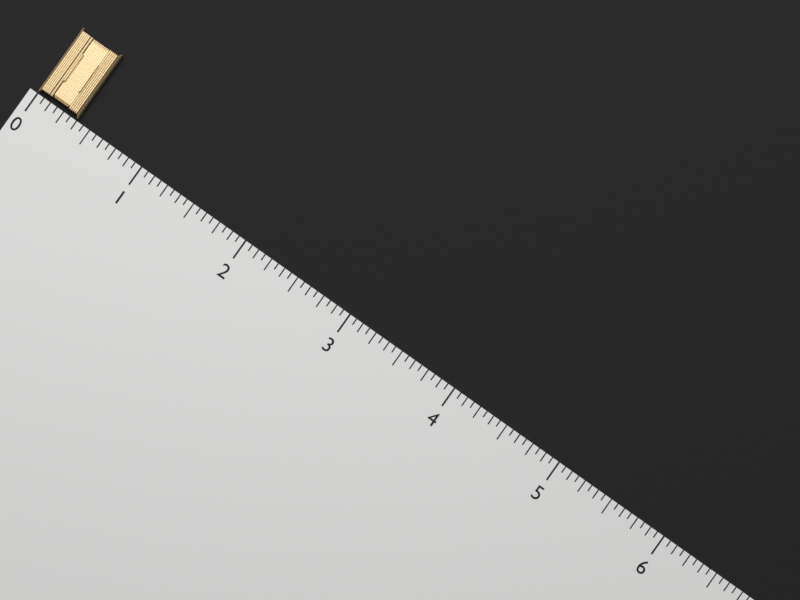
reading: 0.3750 (no unit)
